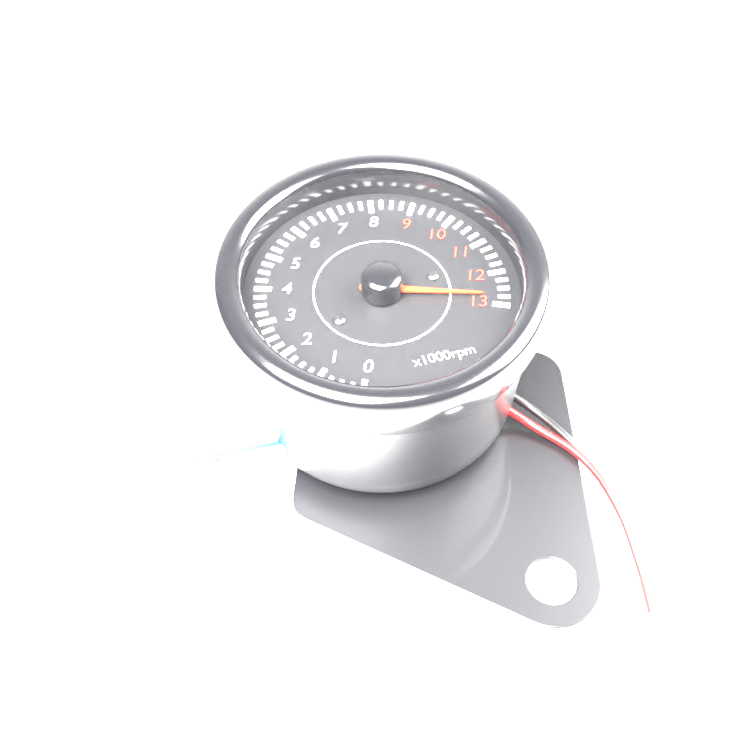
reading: 12.75 x1000 rpm
